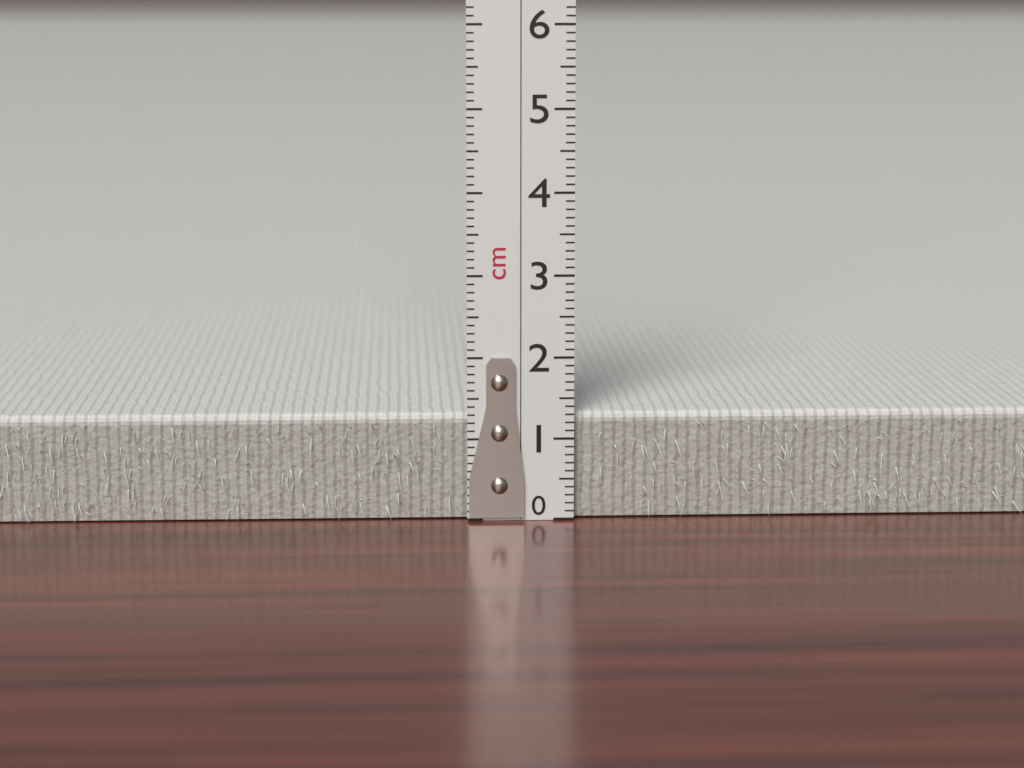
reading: 1.3 cm
